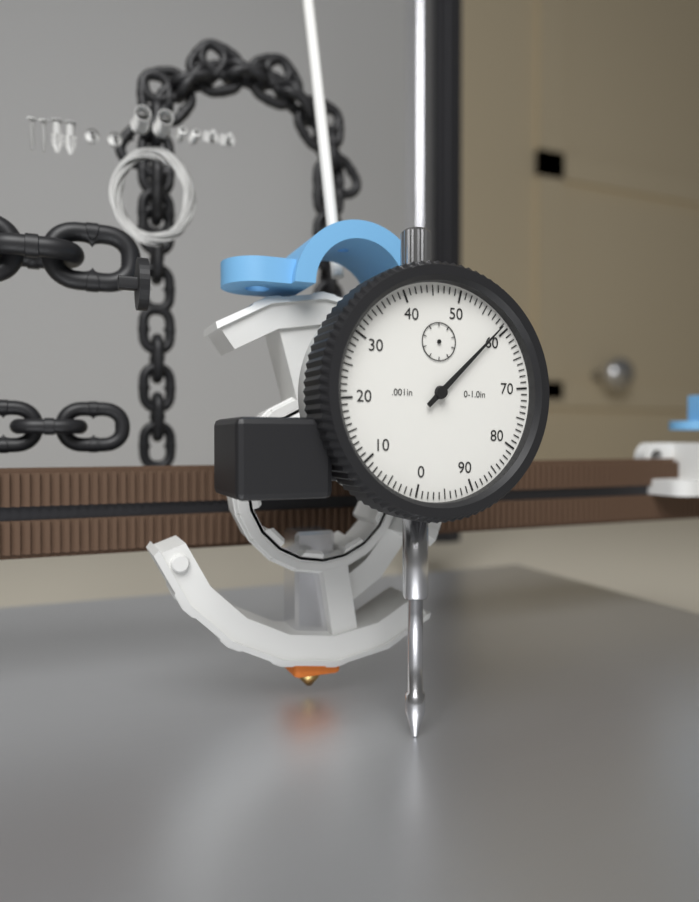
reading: 0.059 in
